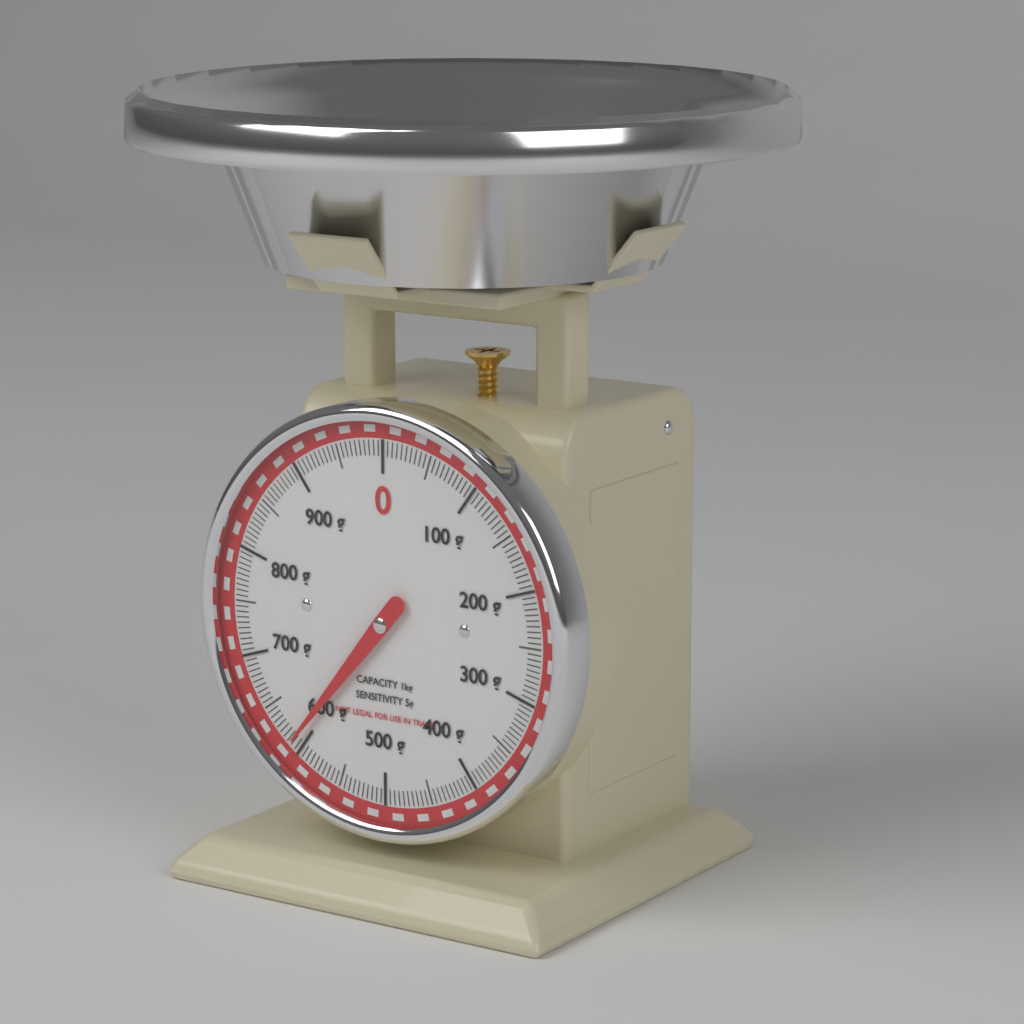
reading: 610 g
